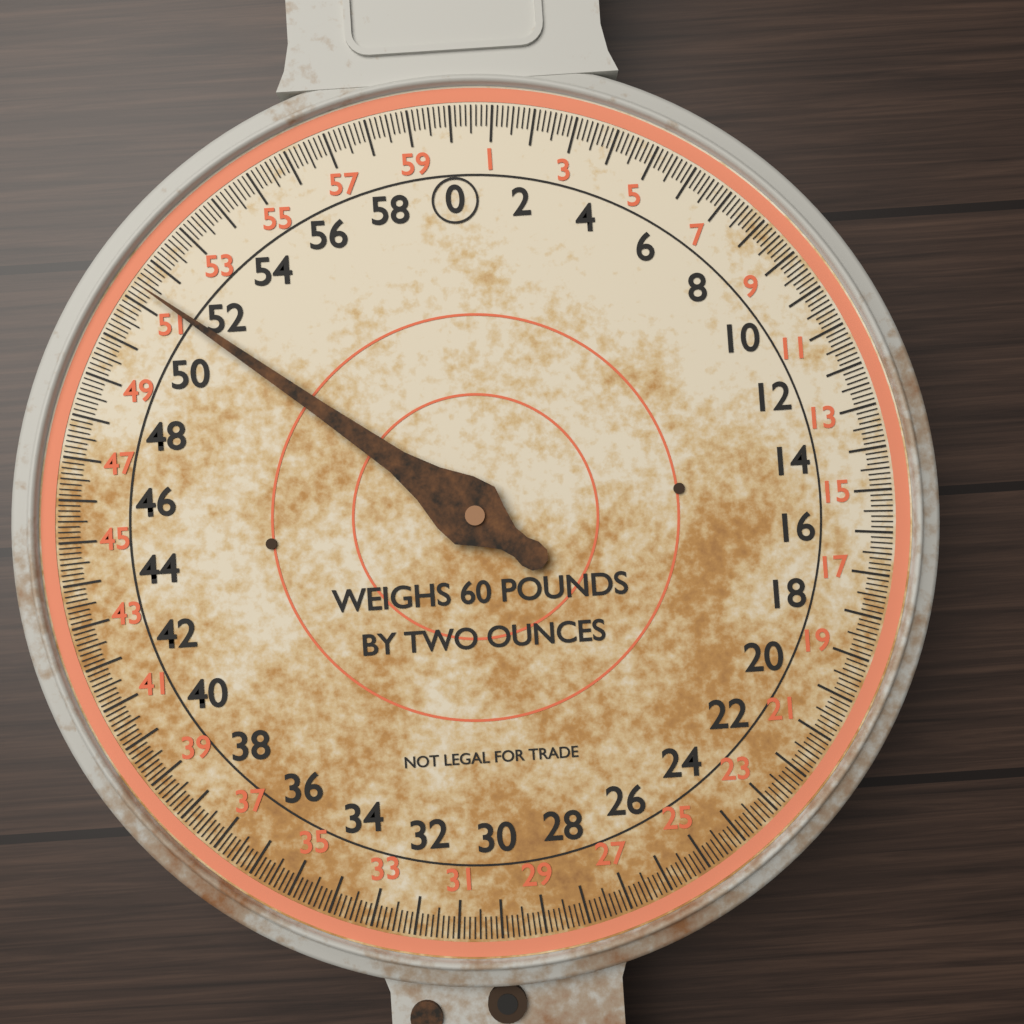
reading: 51.375 lb
